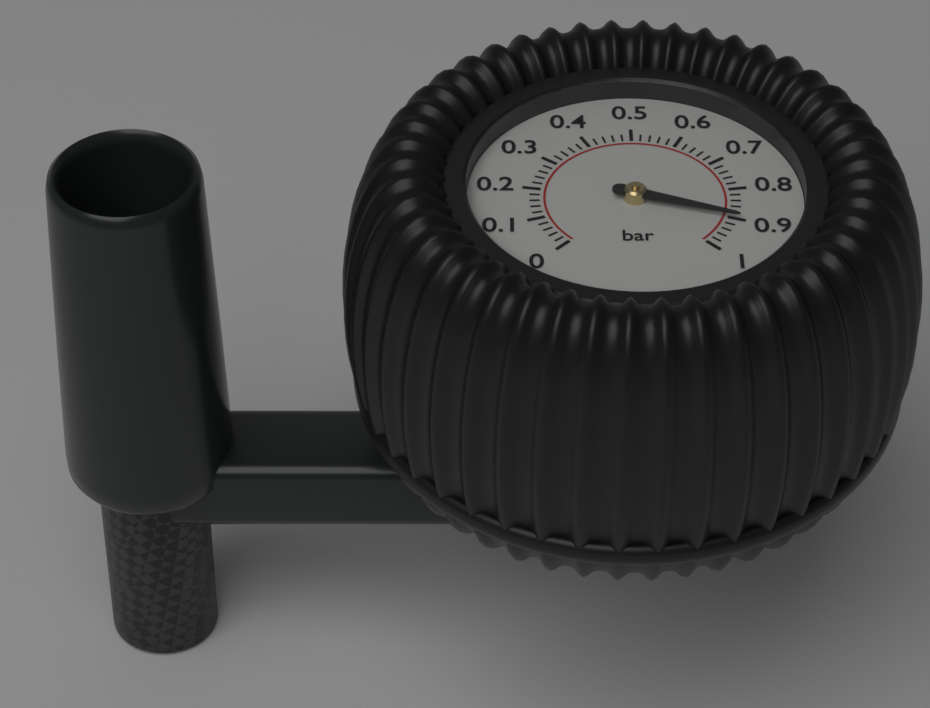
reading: 0.90 bar
